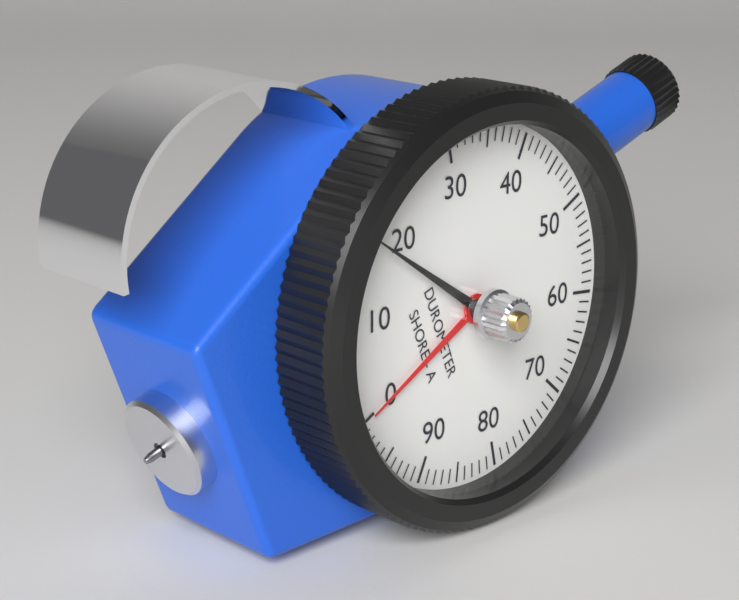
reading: 18 Shore A
